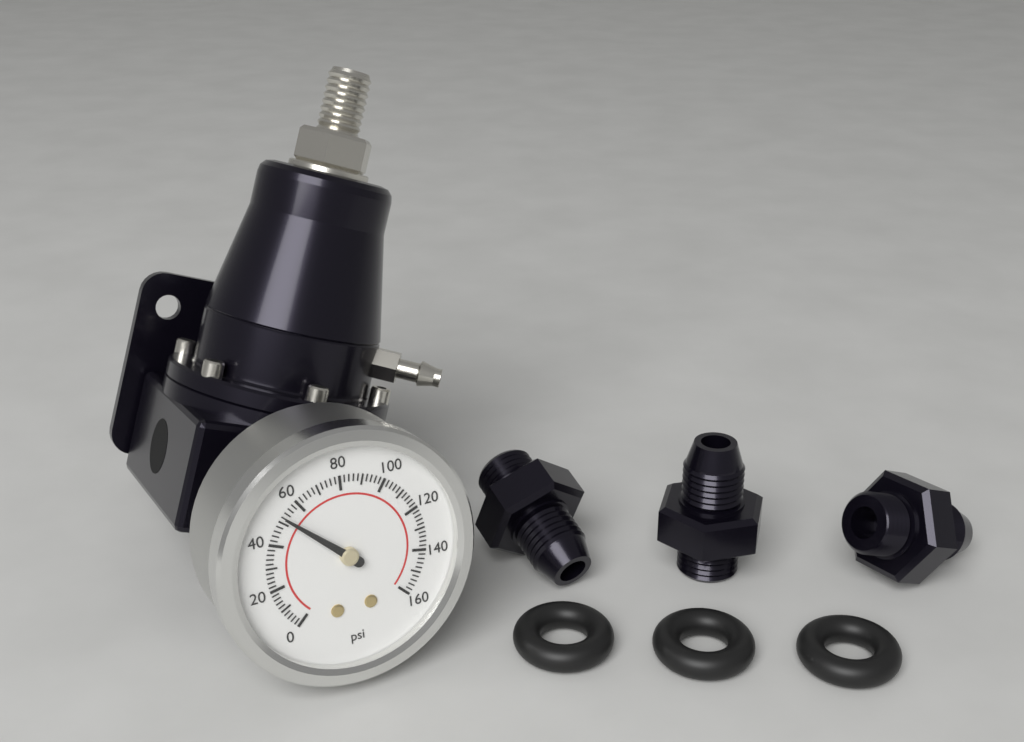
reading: 52 psi
